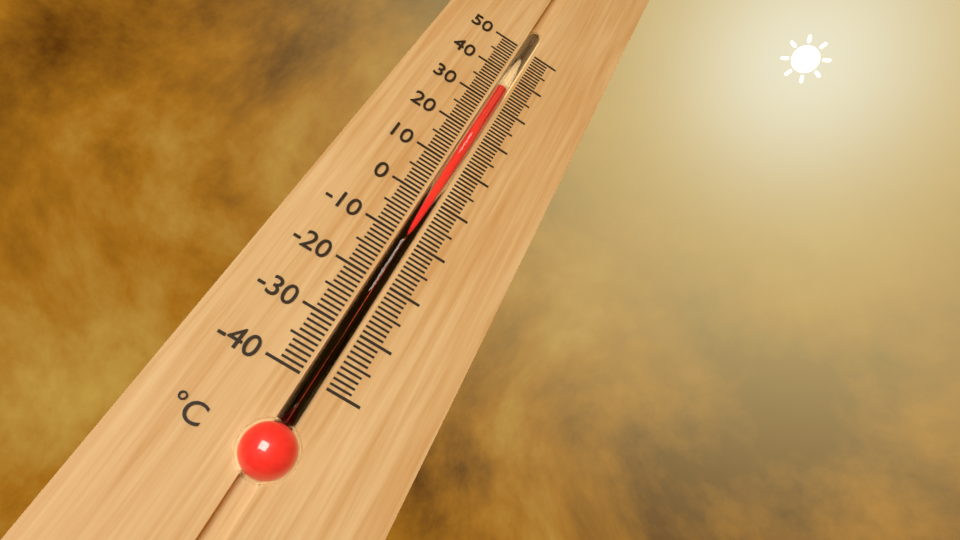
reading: 35 °C
